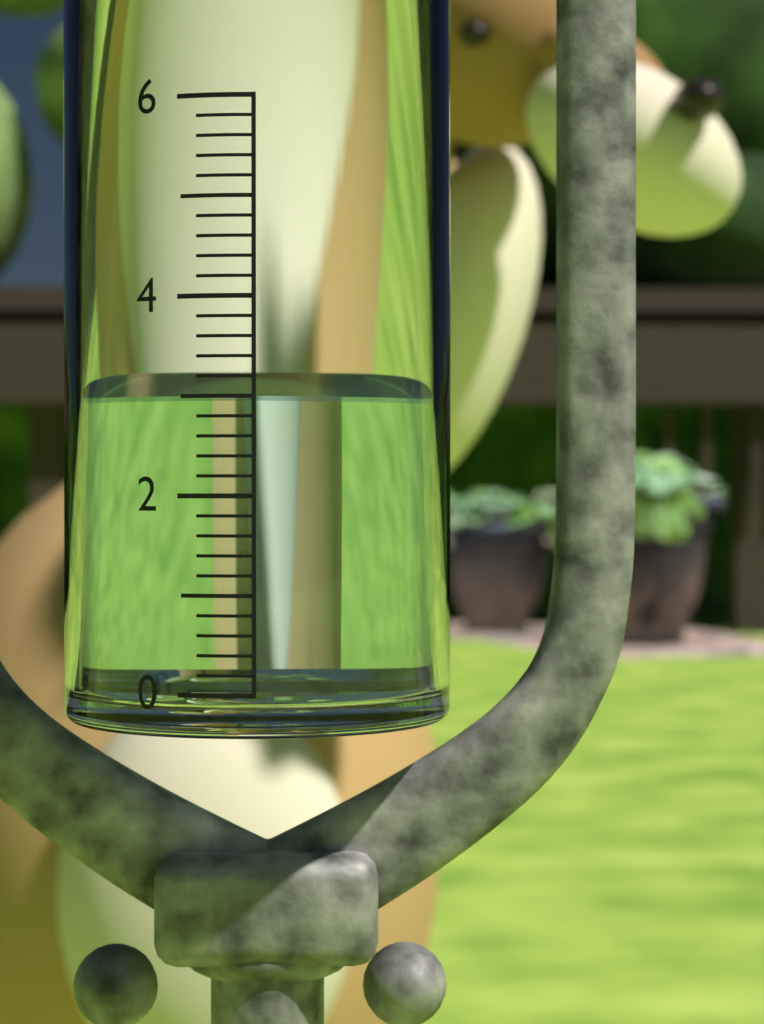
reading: 3.0 (no unit)
